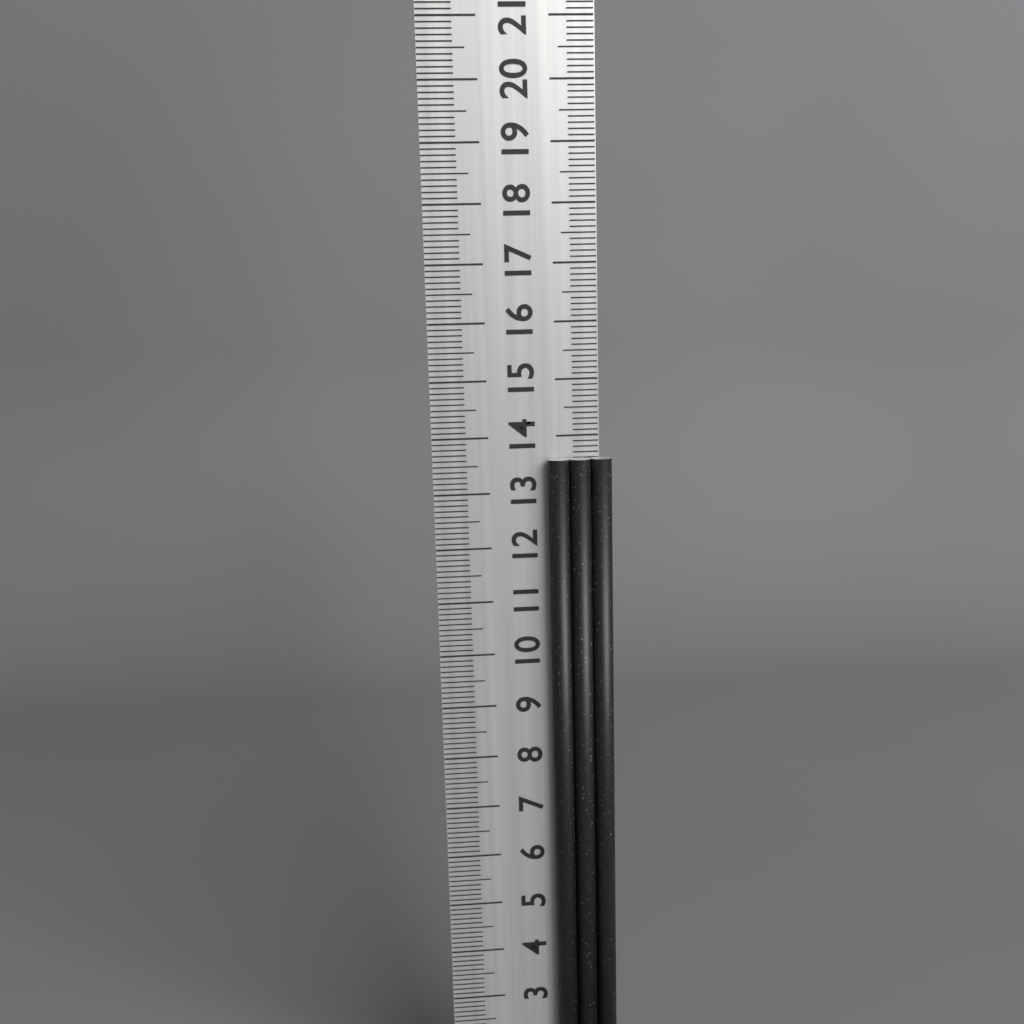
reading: 13.6 cm
